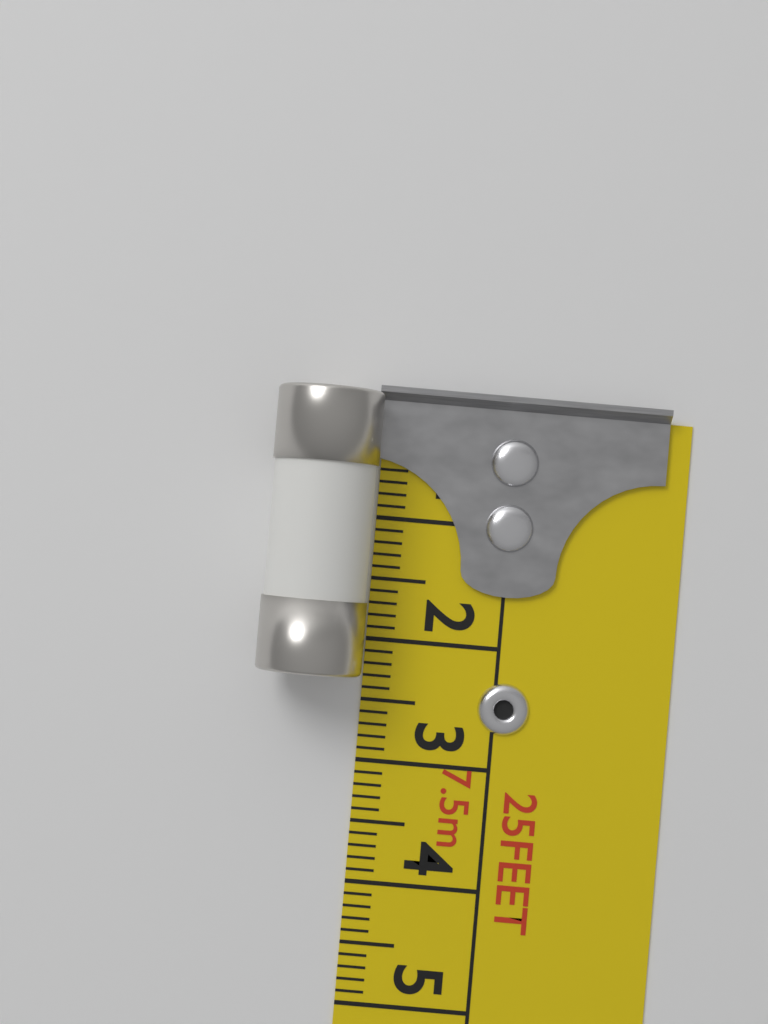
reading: 2.3 cm
